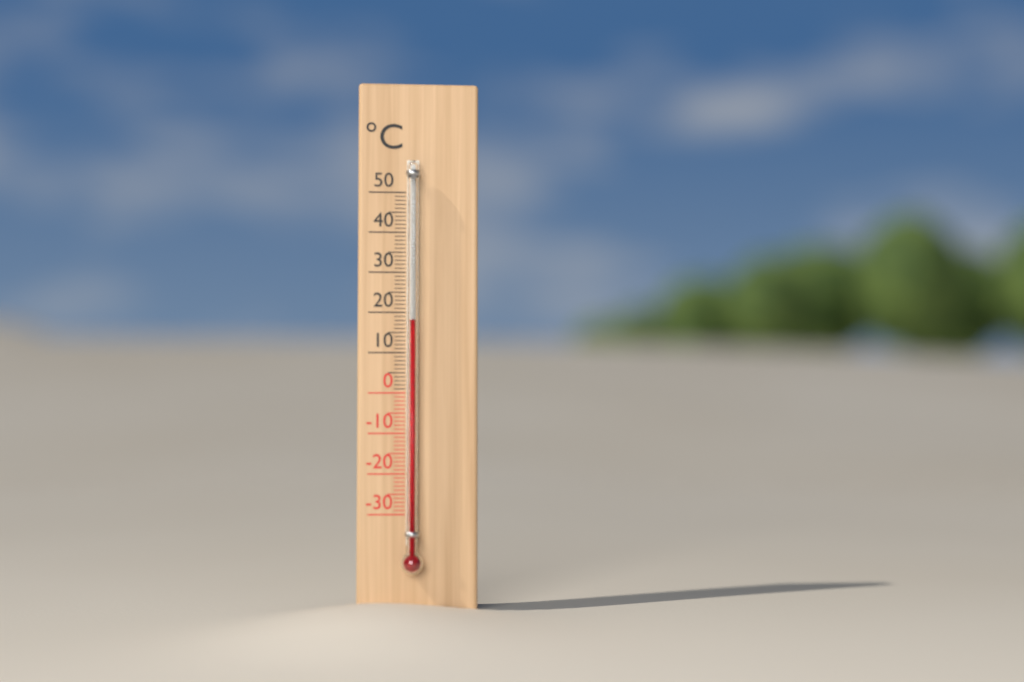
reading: 18 °C
